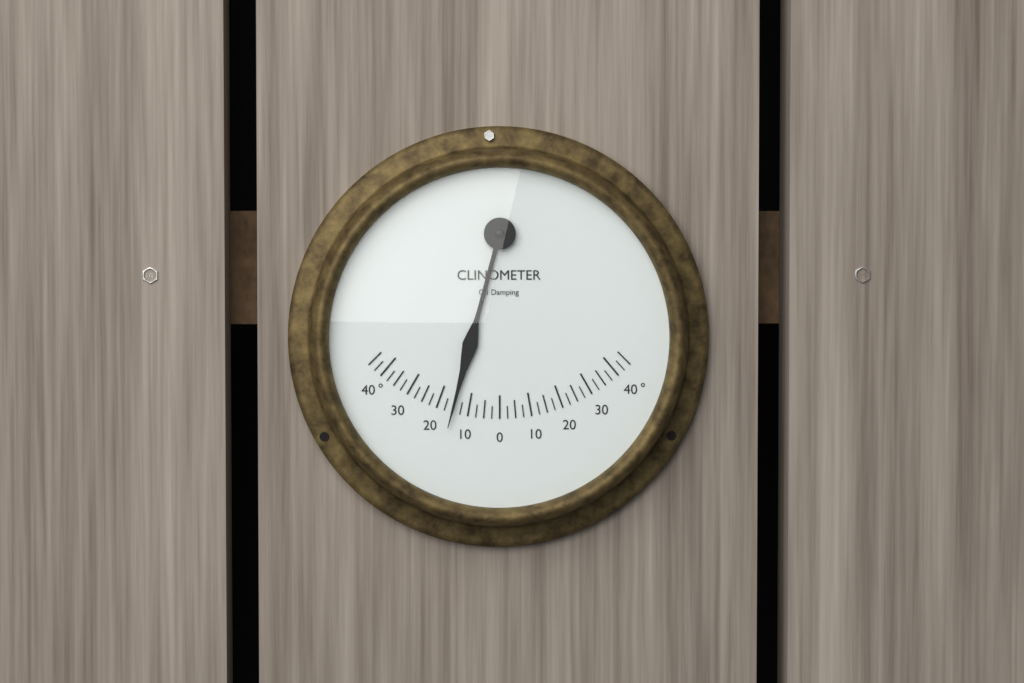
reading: -15.0 °
